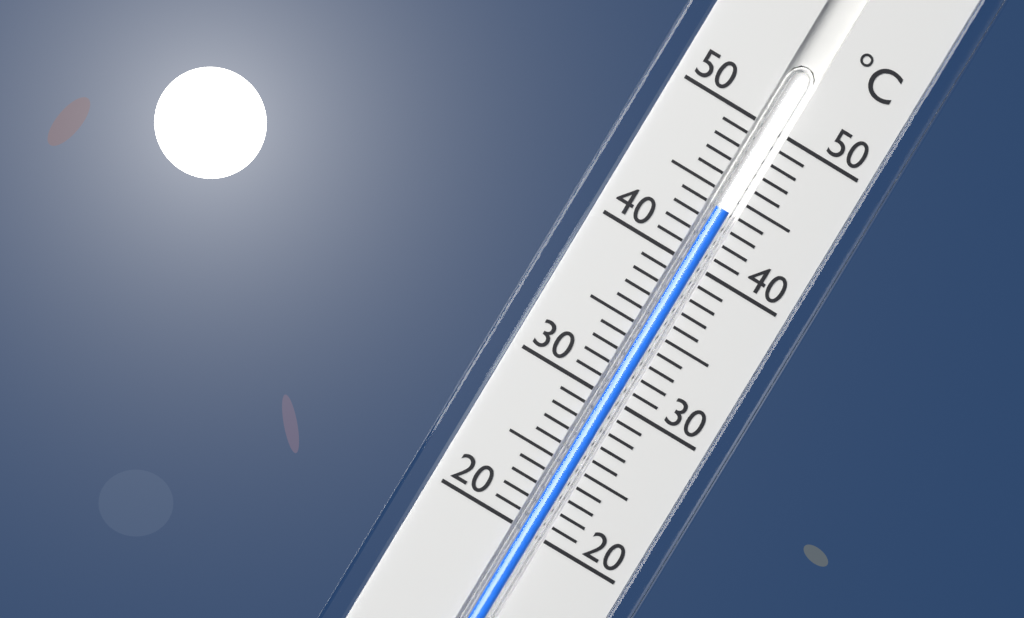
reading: 44 °C
